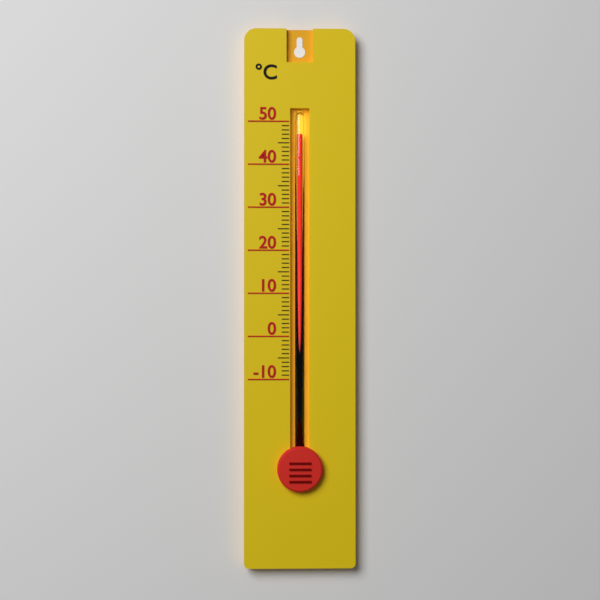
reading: 47 °C
